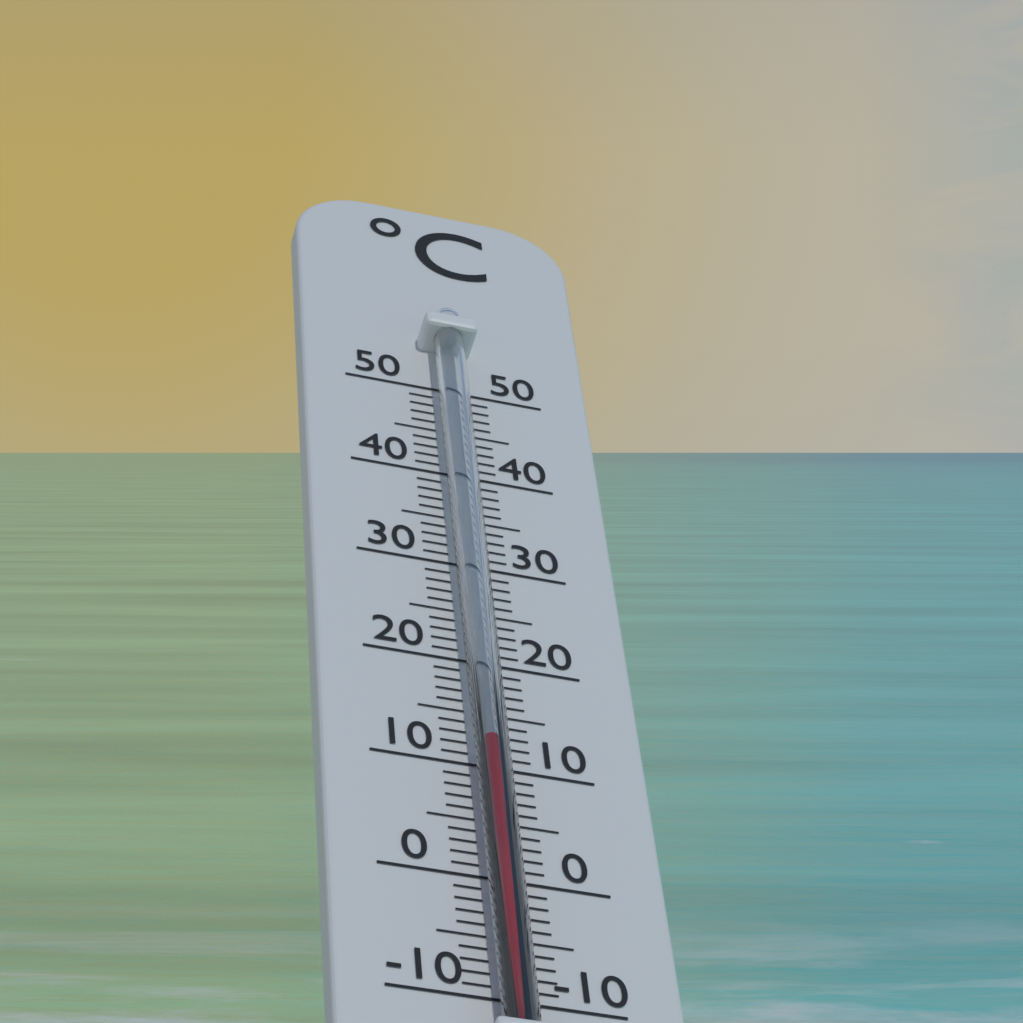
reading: 11 °C
